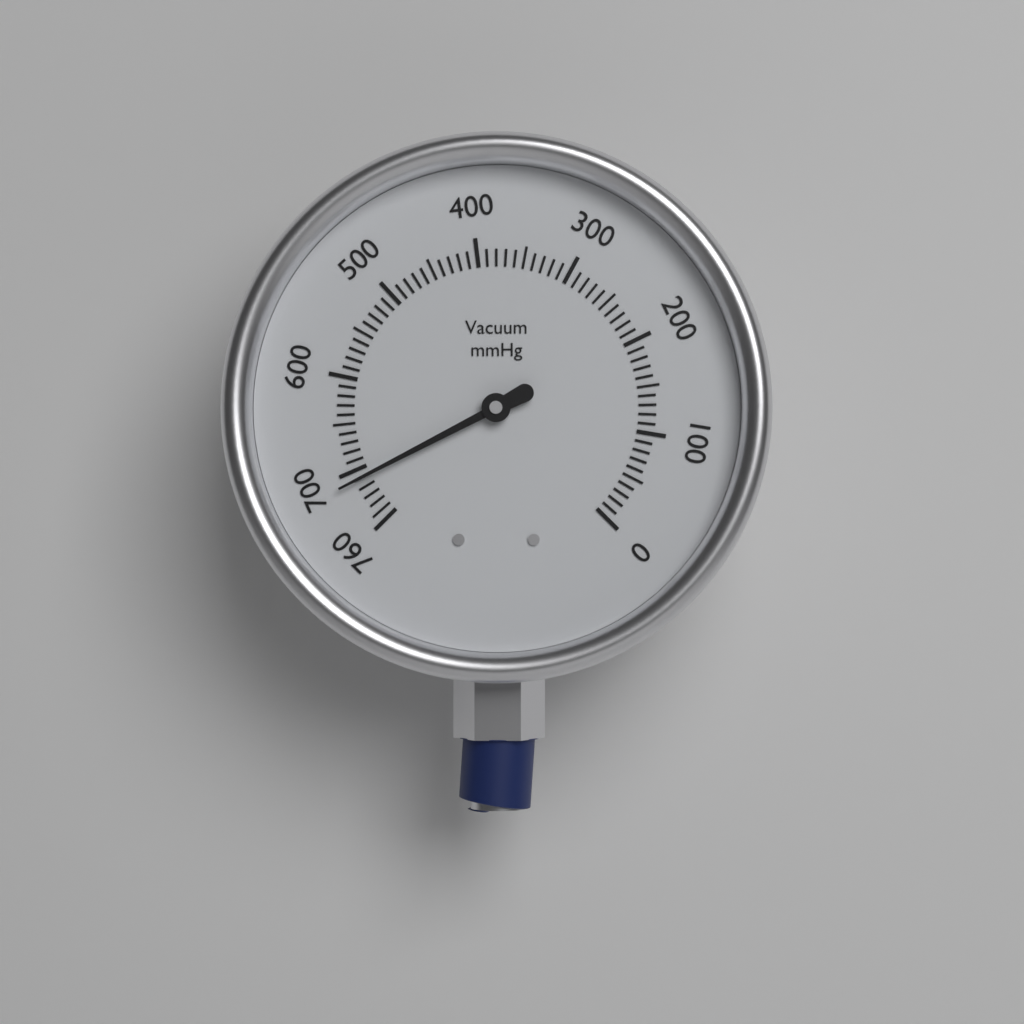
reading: 710 mmHg
